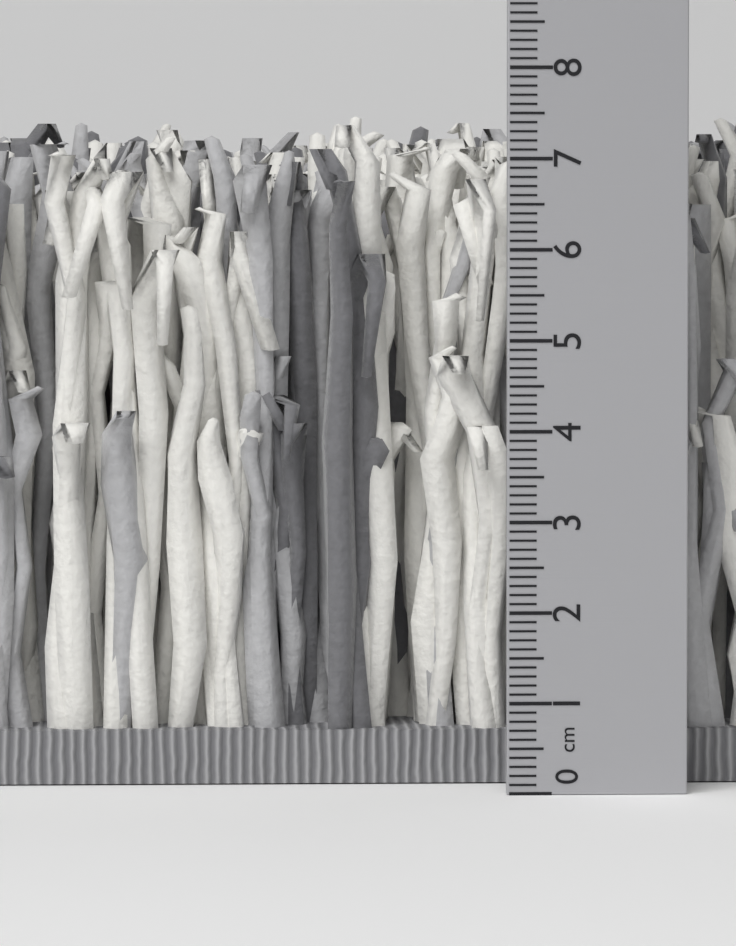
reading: 7.6 cm
